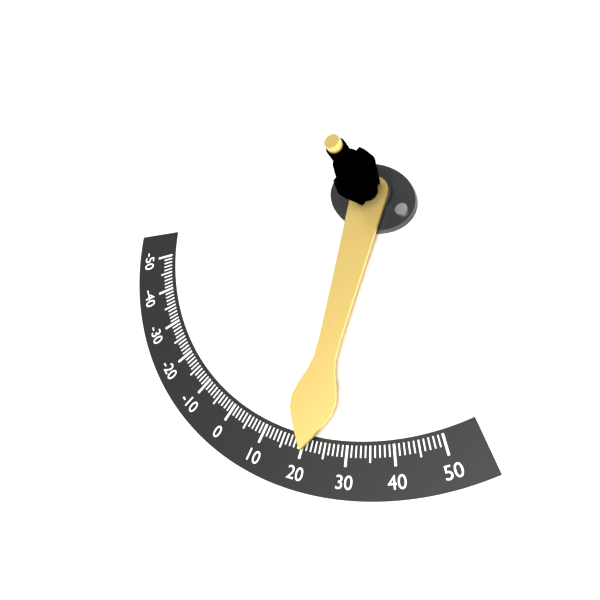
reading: 21 (no unit)
